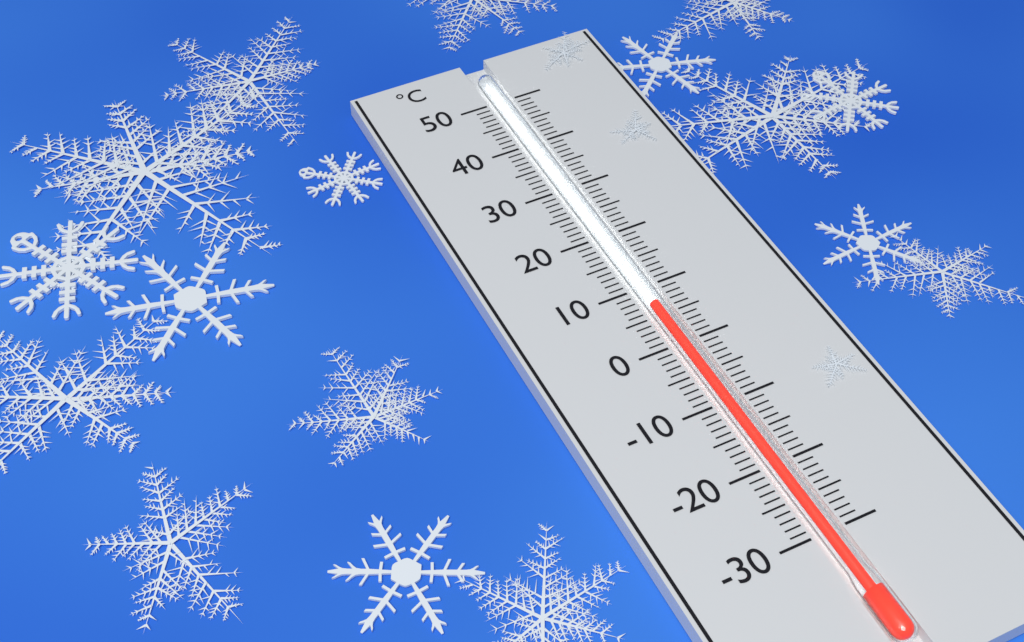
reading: 7 °C
